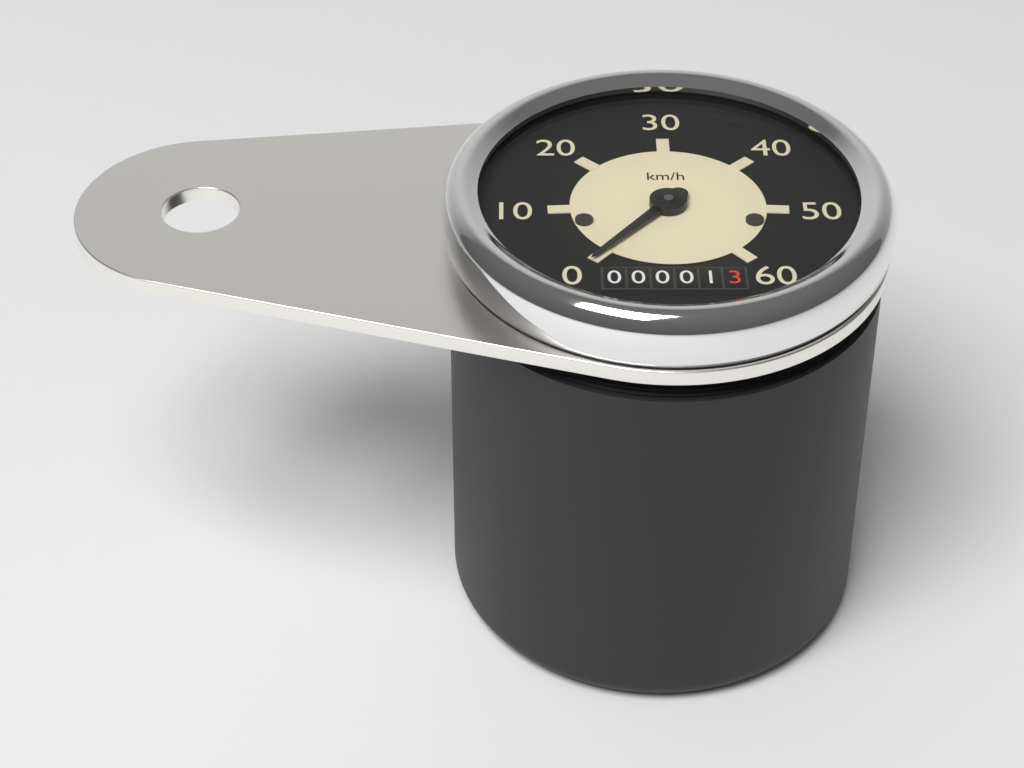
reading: 0 km/h
